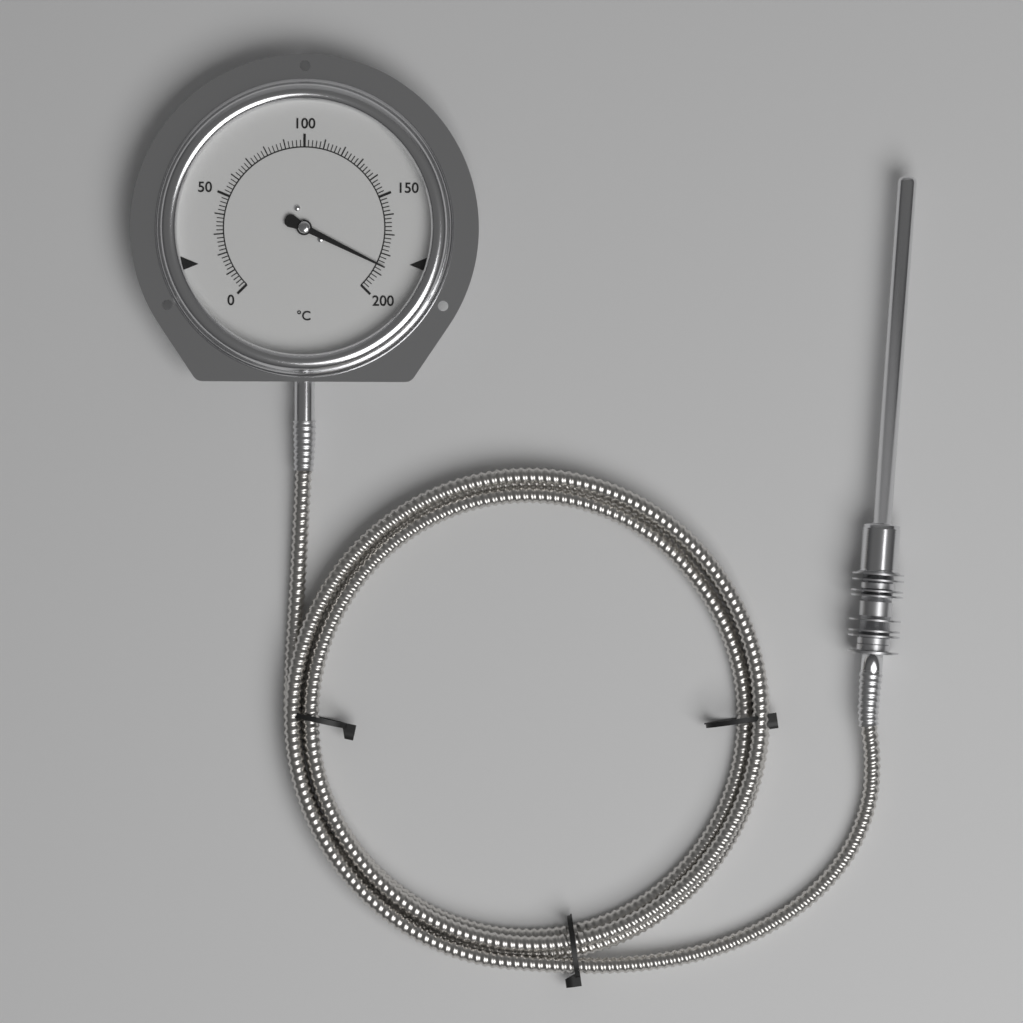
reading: 186 °C
